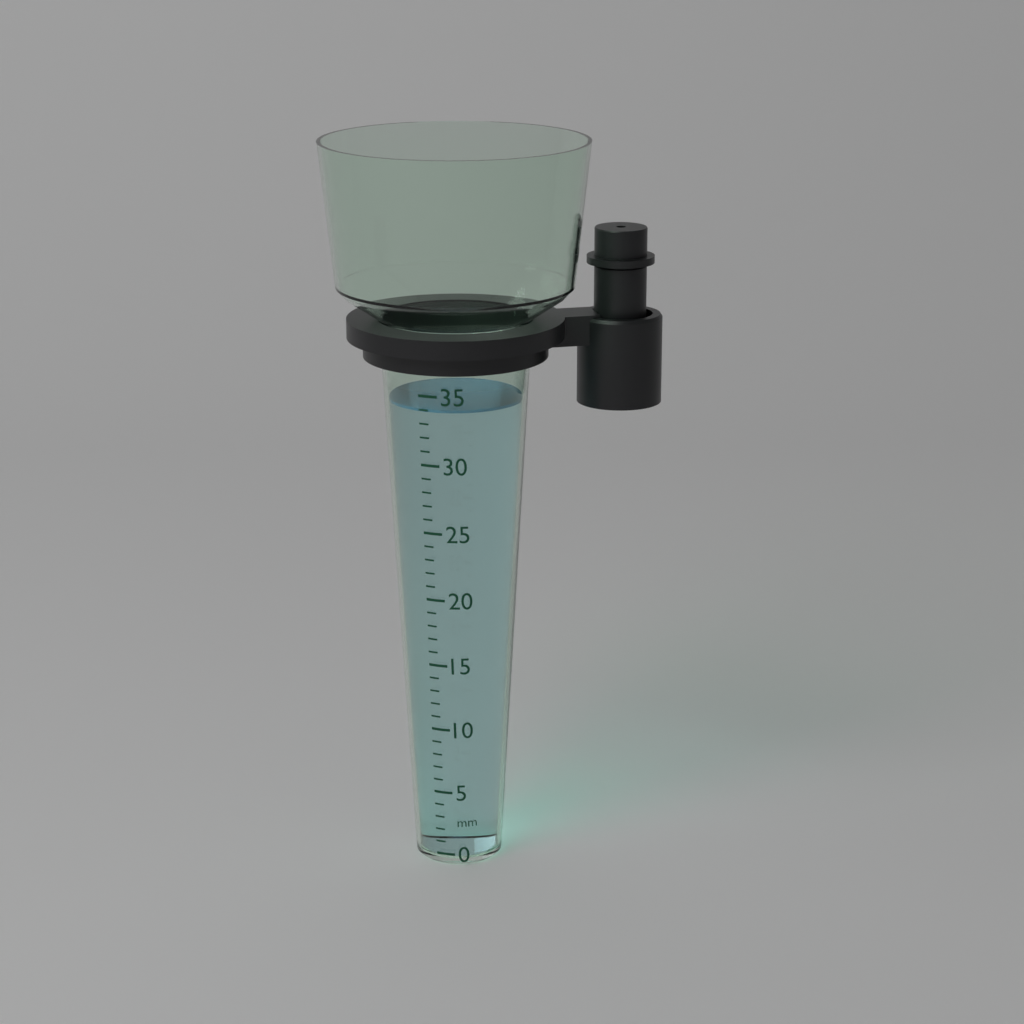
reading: 34 mm
